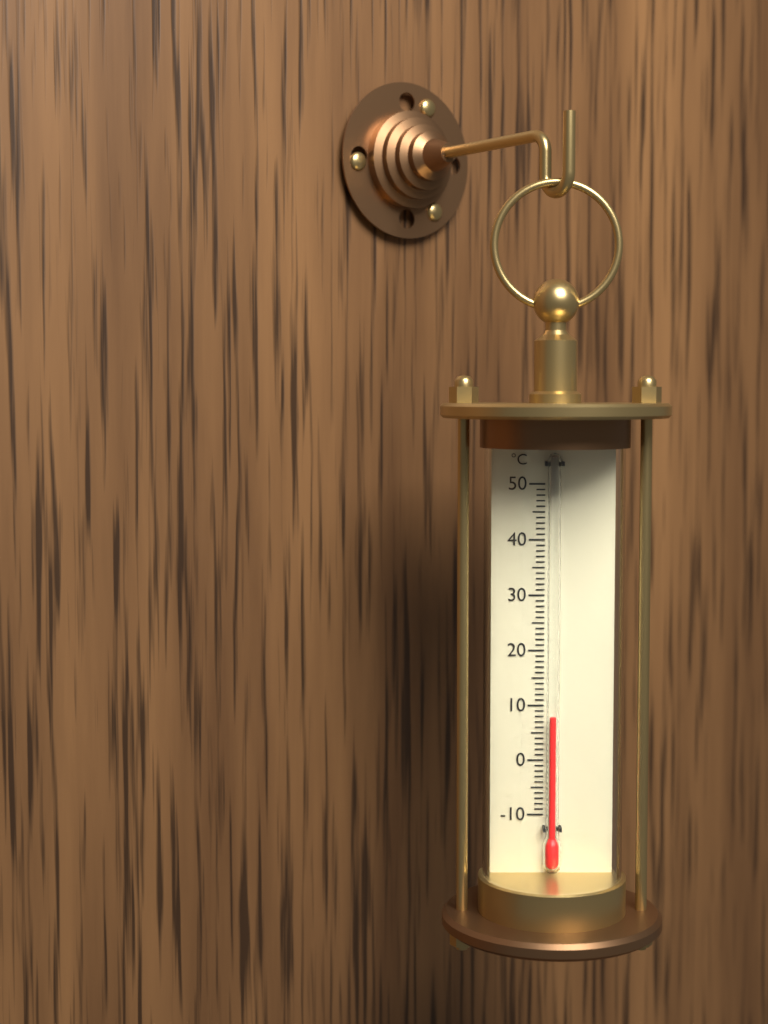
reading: 8 °C
